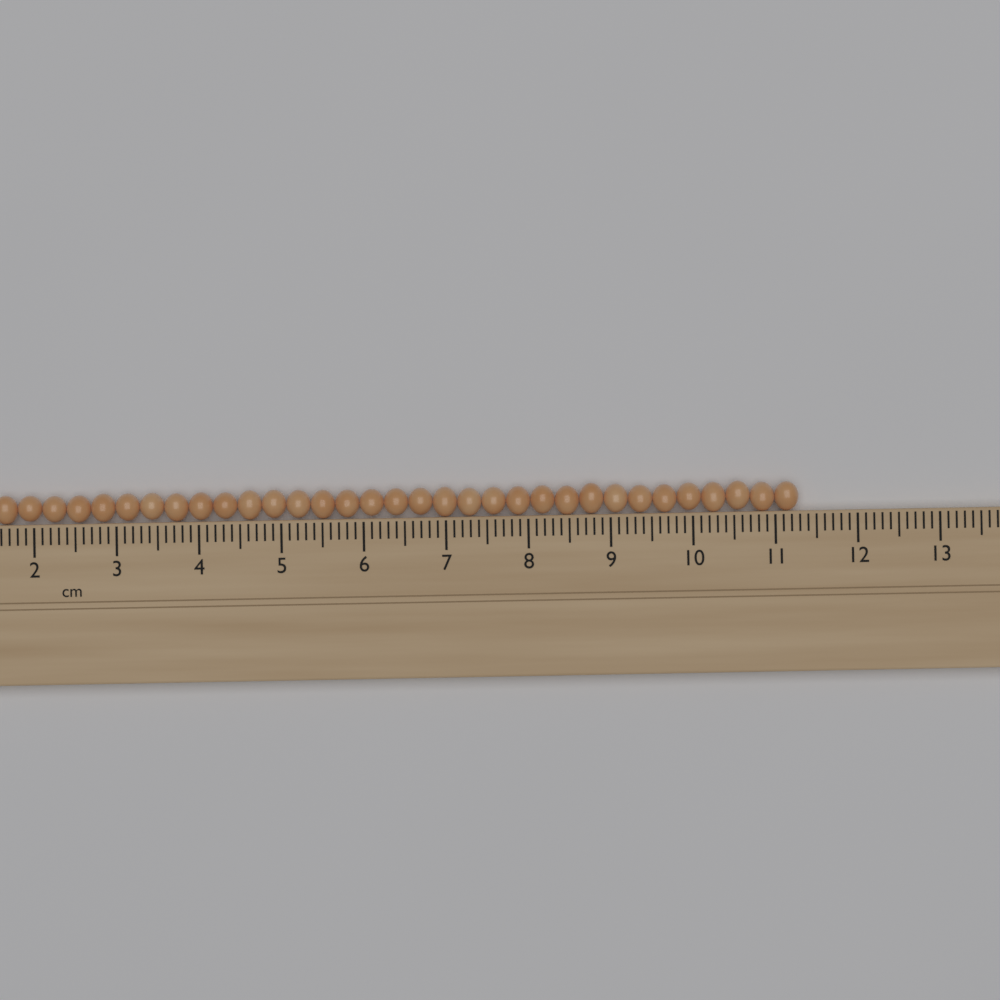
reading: 11.3 cm
